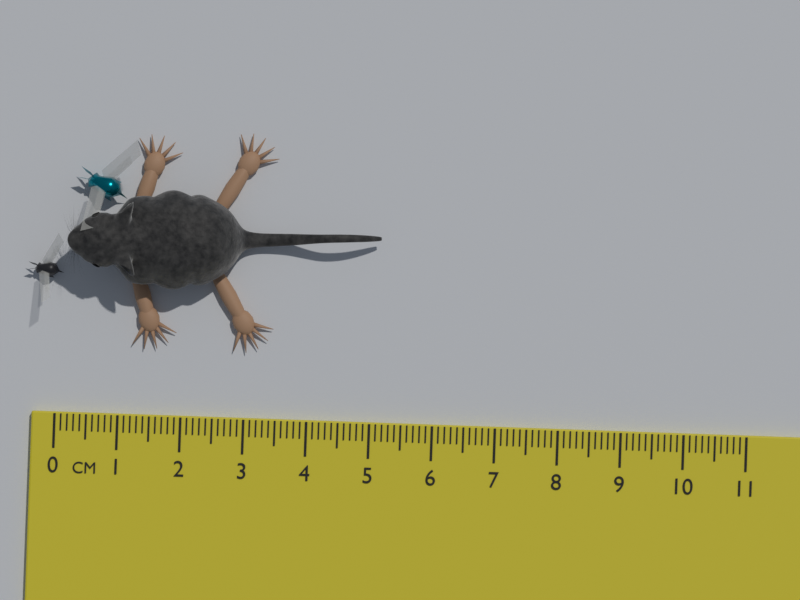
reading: 5.1 cm
